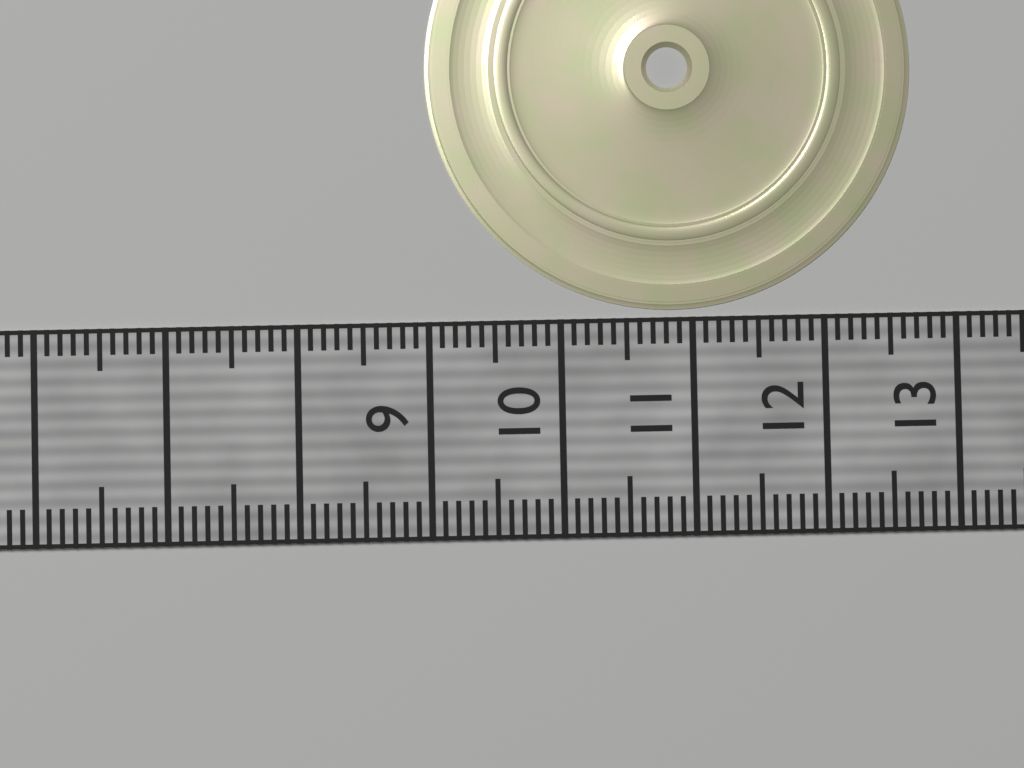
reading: 12.7 (no unit)
